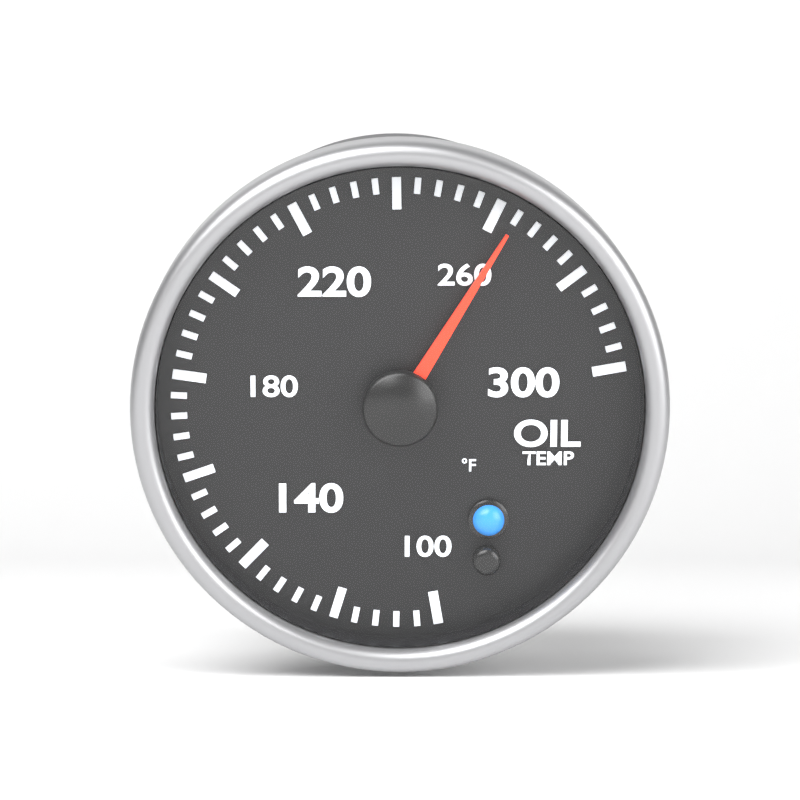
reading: 264 °F
